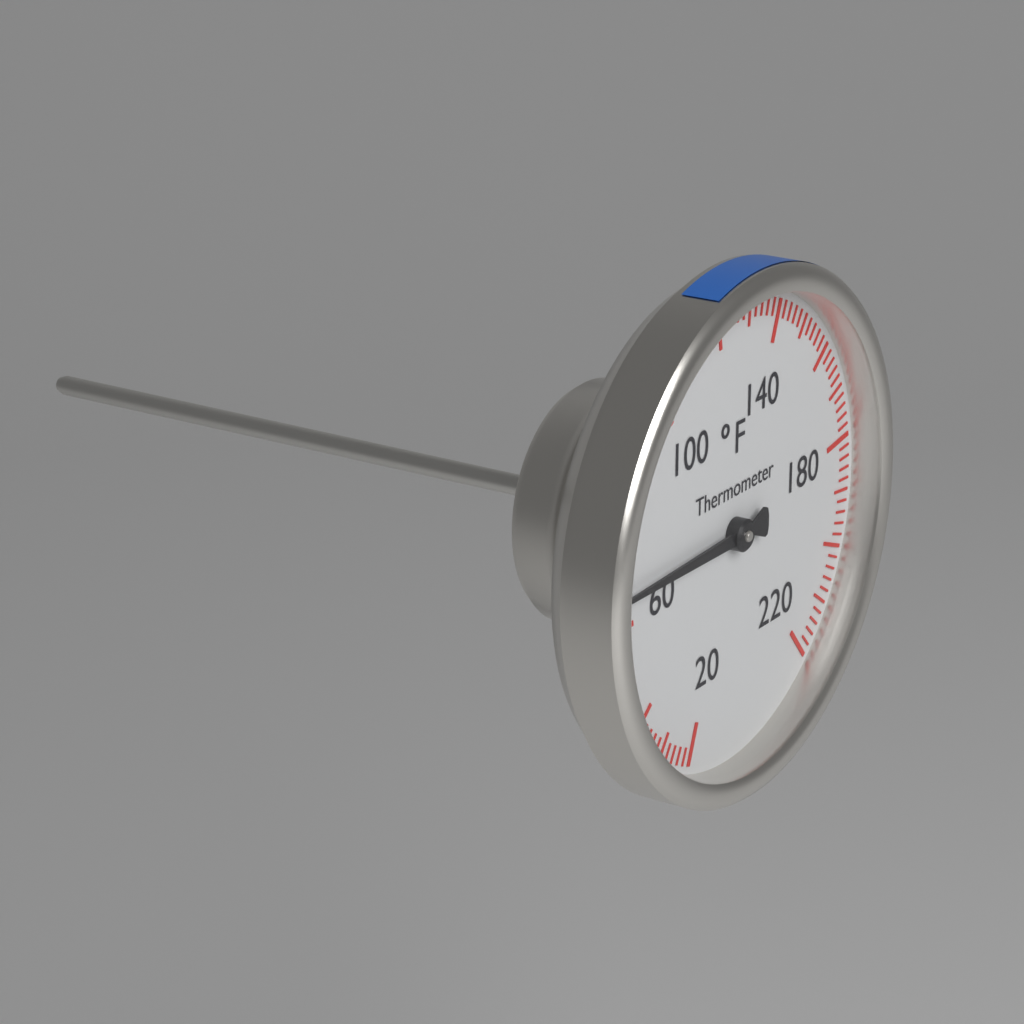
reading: 66 °F
